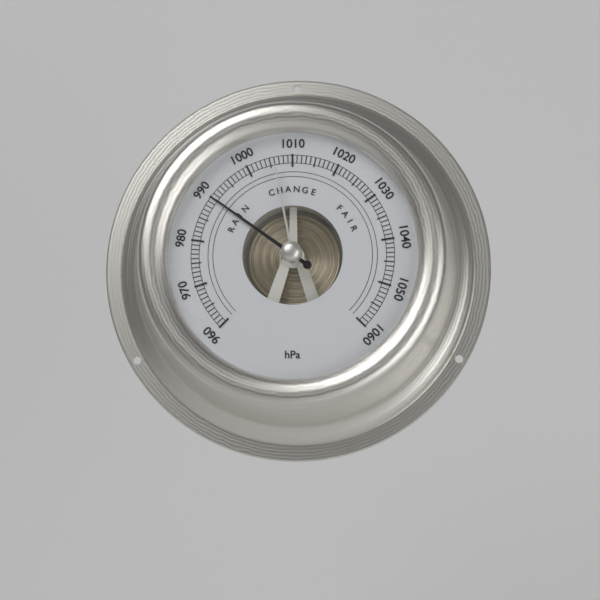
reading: 990 hPa
